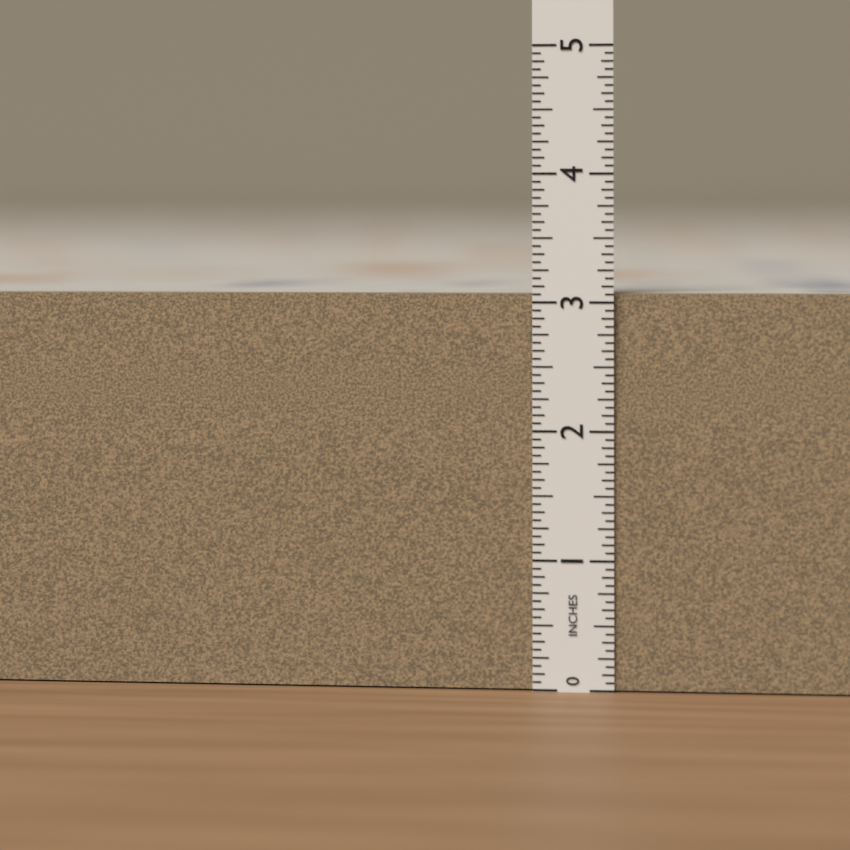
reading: 3.0625 in
